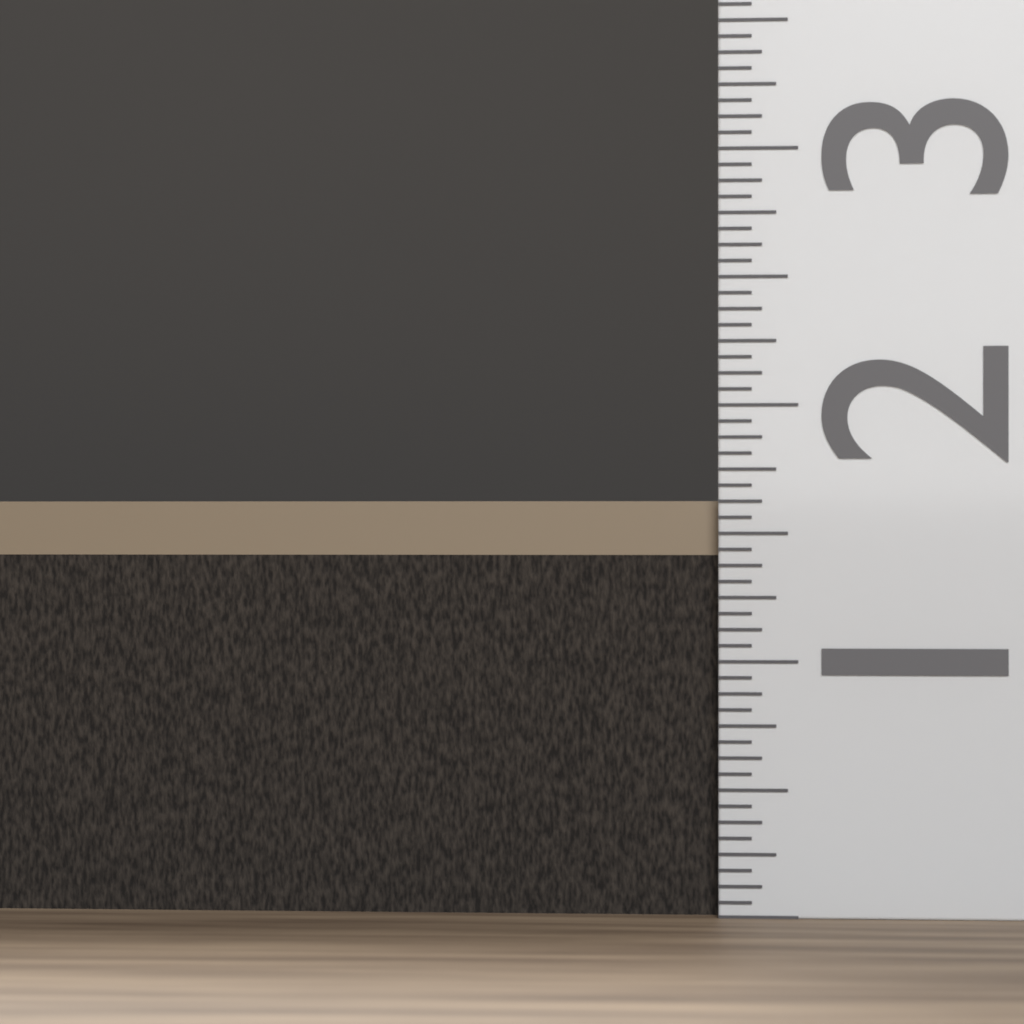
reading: 1.6250 (no unit)
